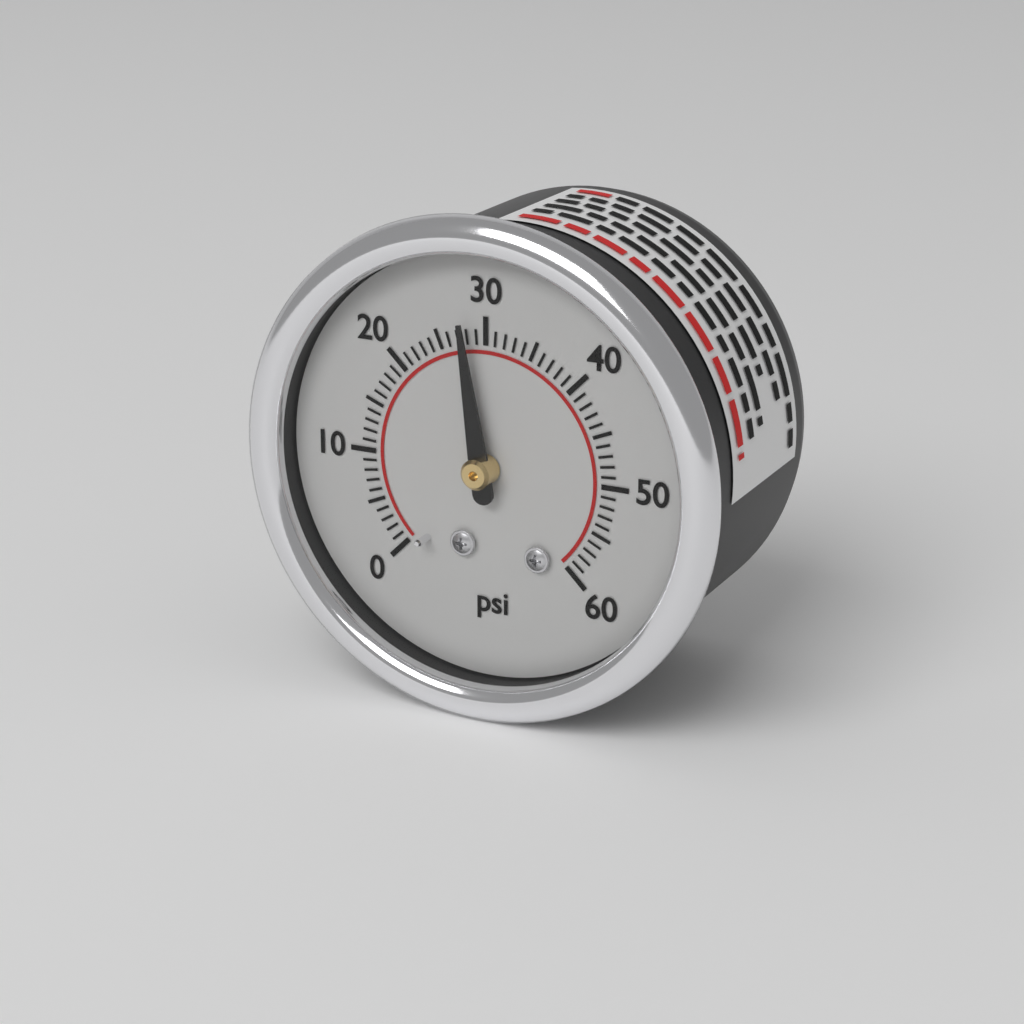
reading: 28 psi
